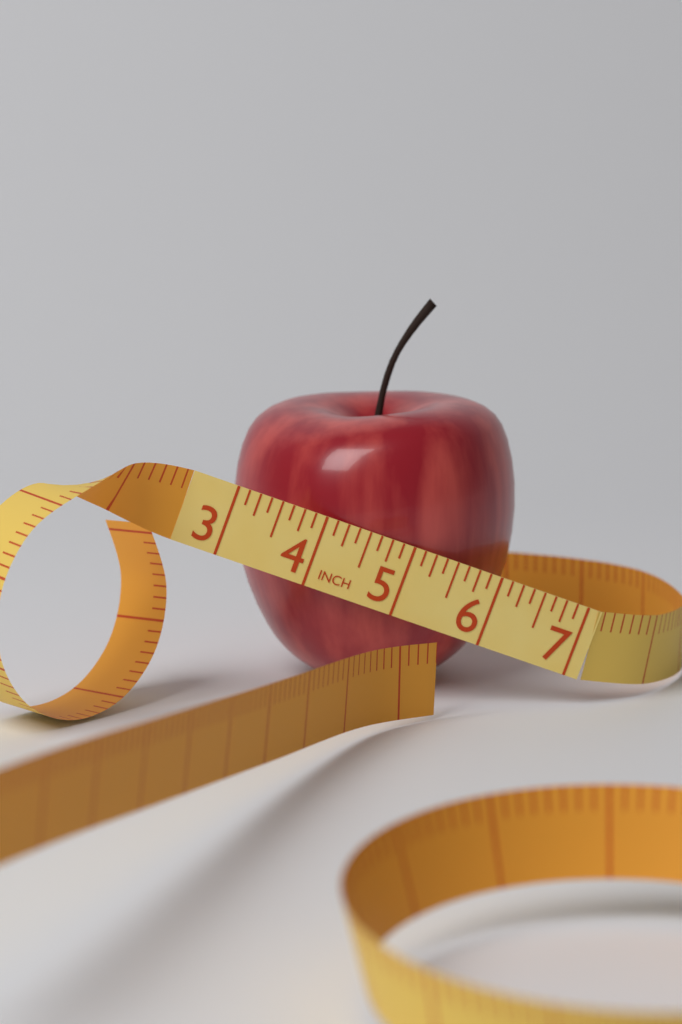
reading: 6.250 in
